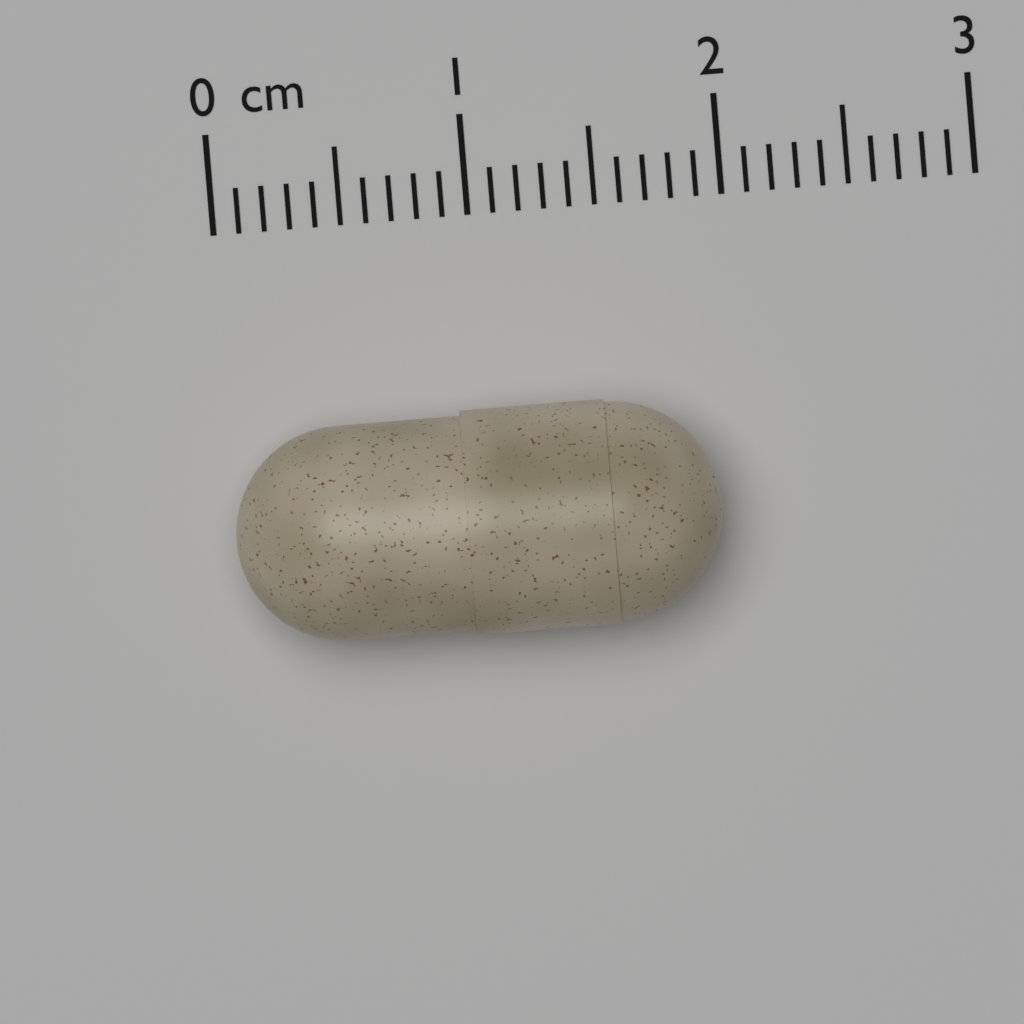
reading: 1.9 cm
